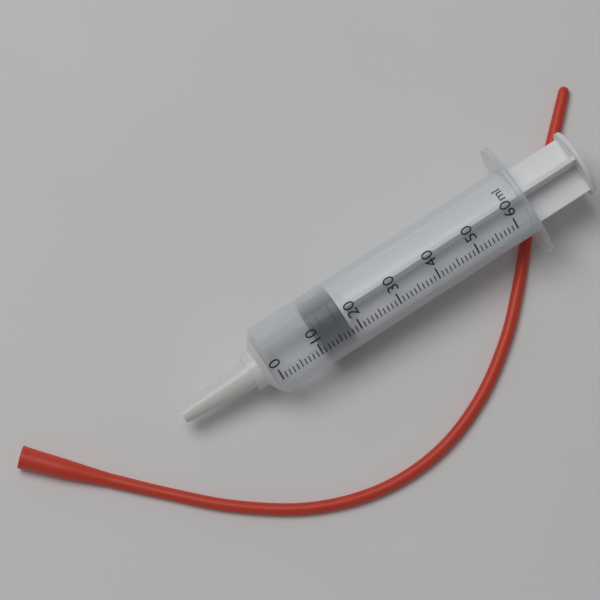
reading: 11 ml
